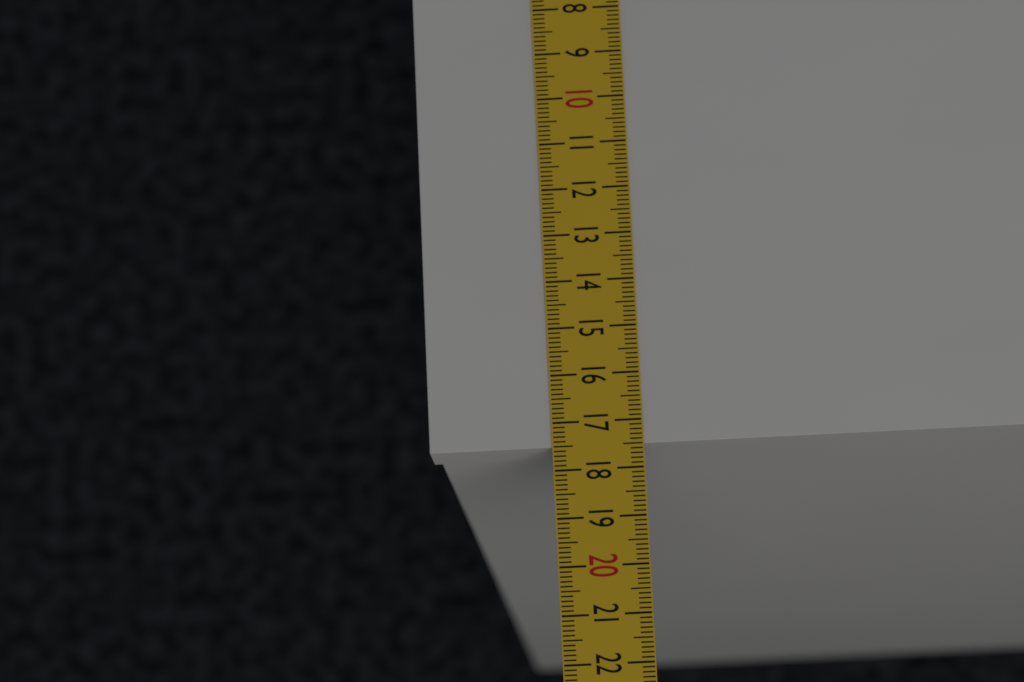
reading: 17.5 cm
